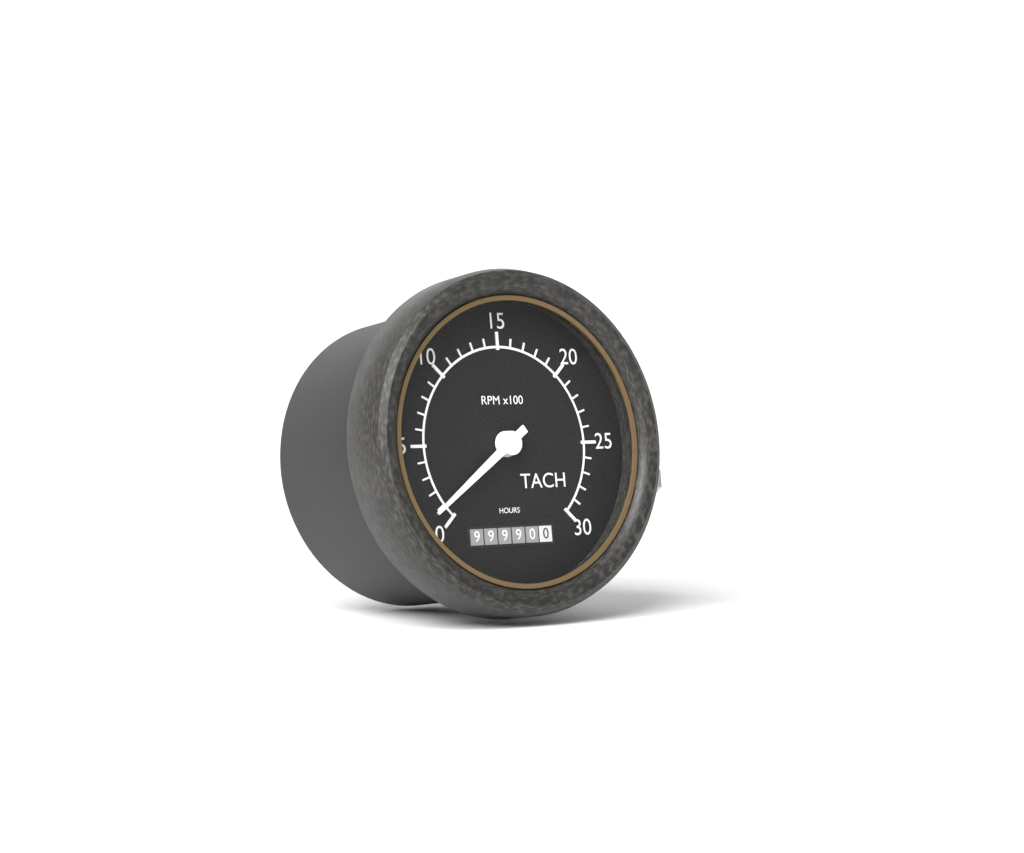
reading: 100 RPM
